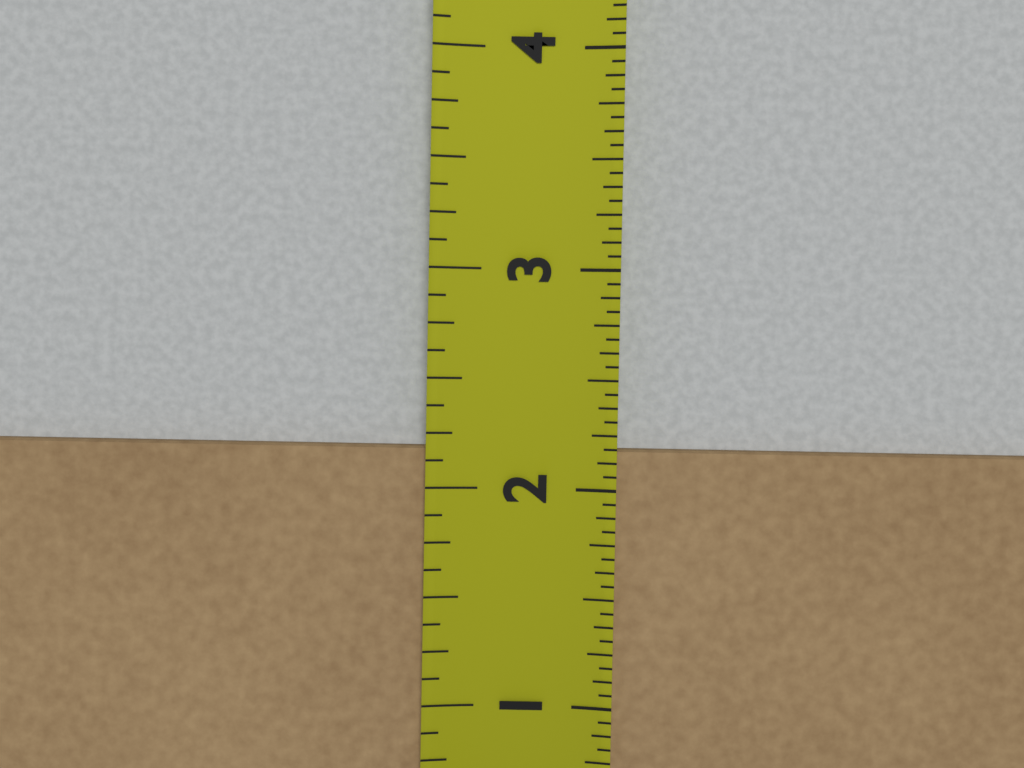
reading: 2.1875 in
